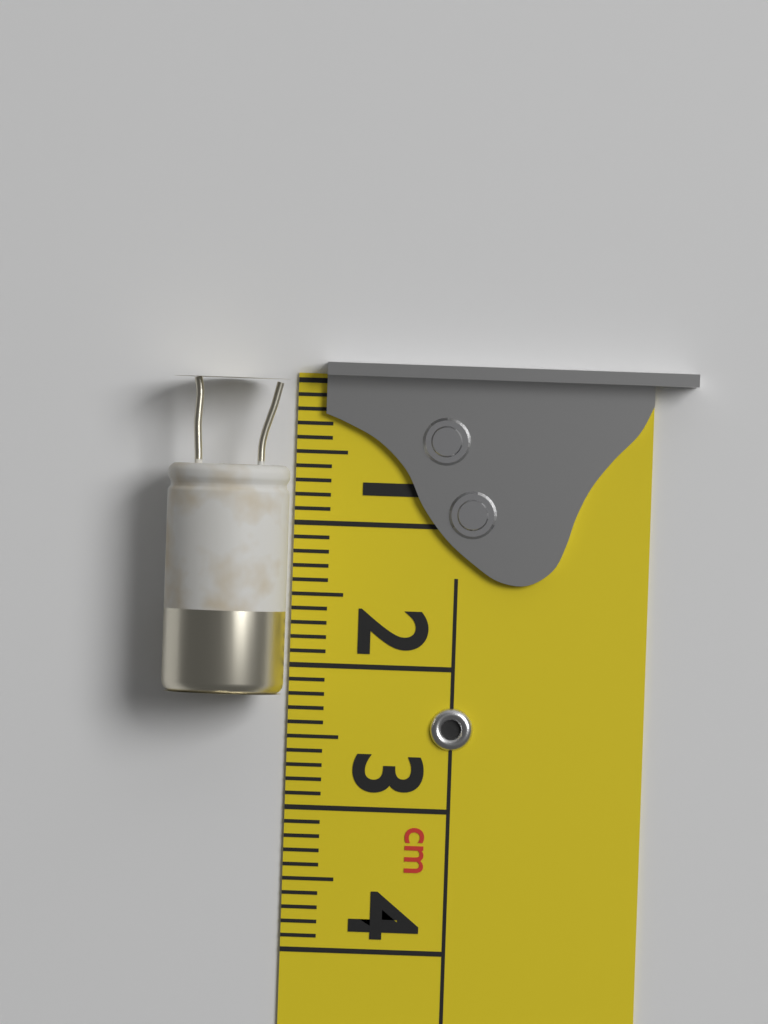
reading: 2.2 cm
